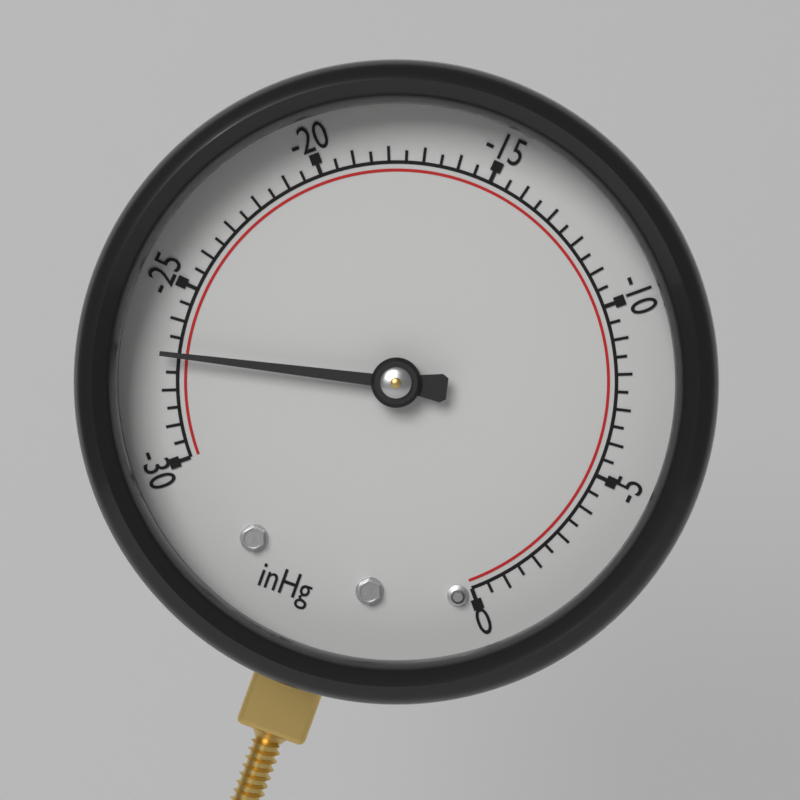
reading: -27.0 inHg
